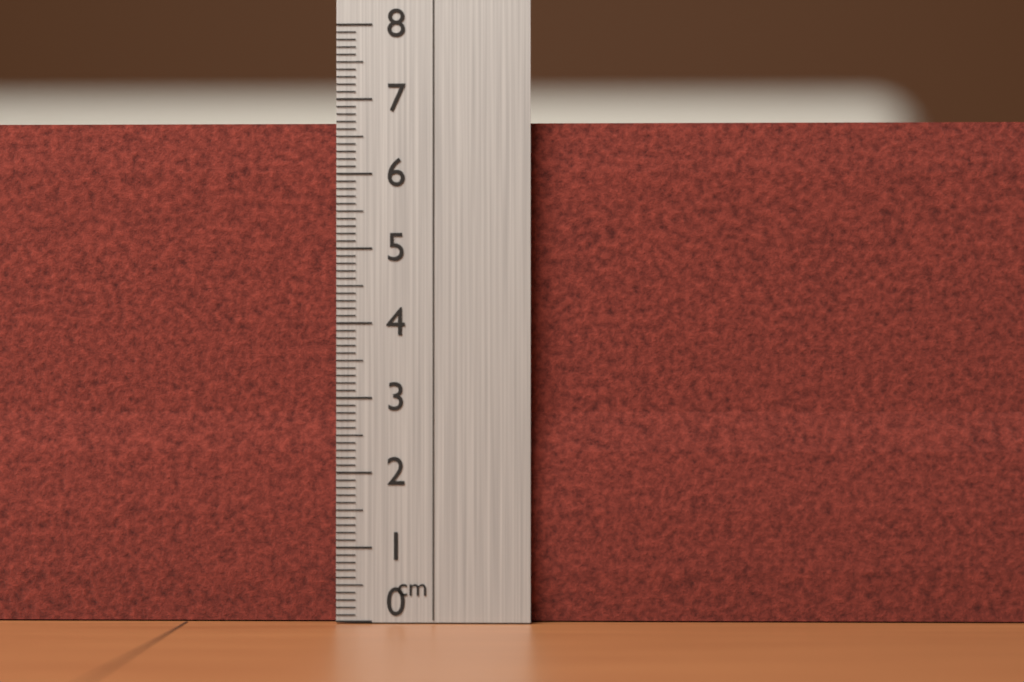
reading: 6.7 cm
